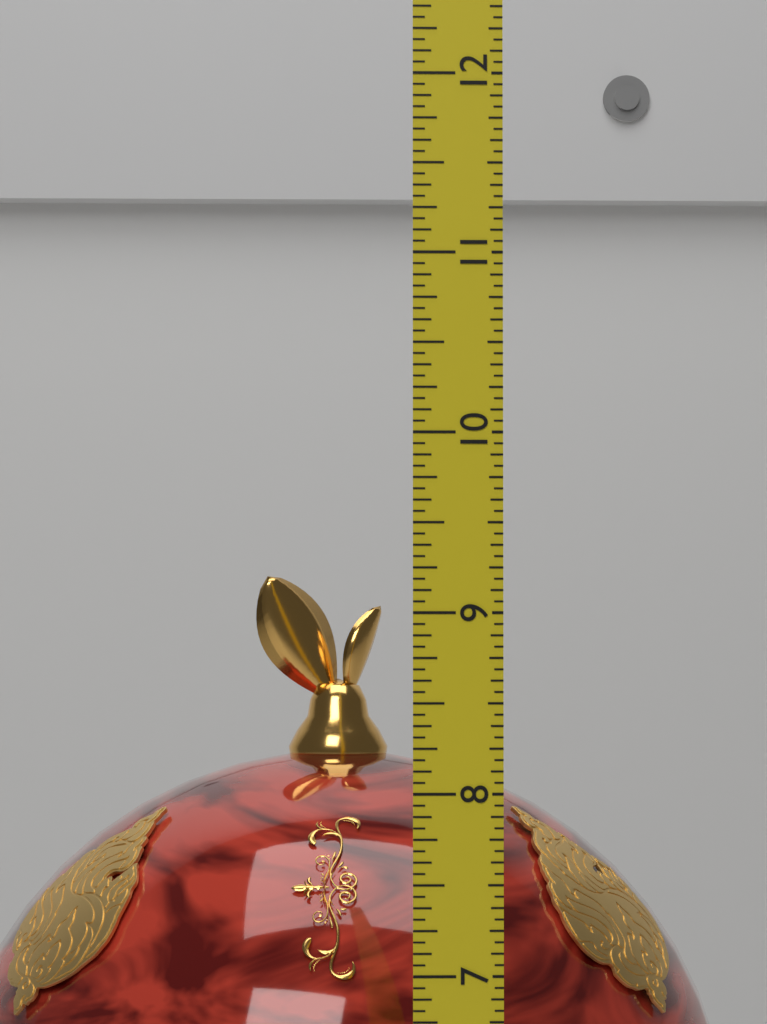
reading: 9.2500 (no unit)
